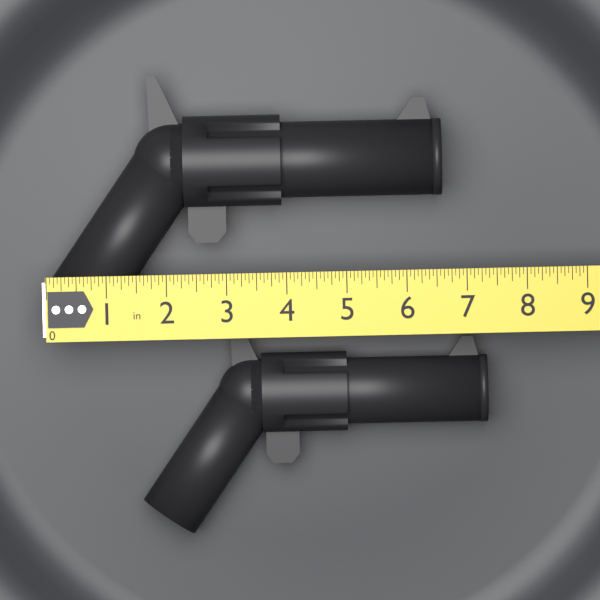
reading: 6.6250 in
